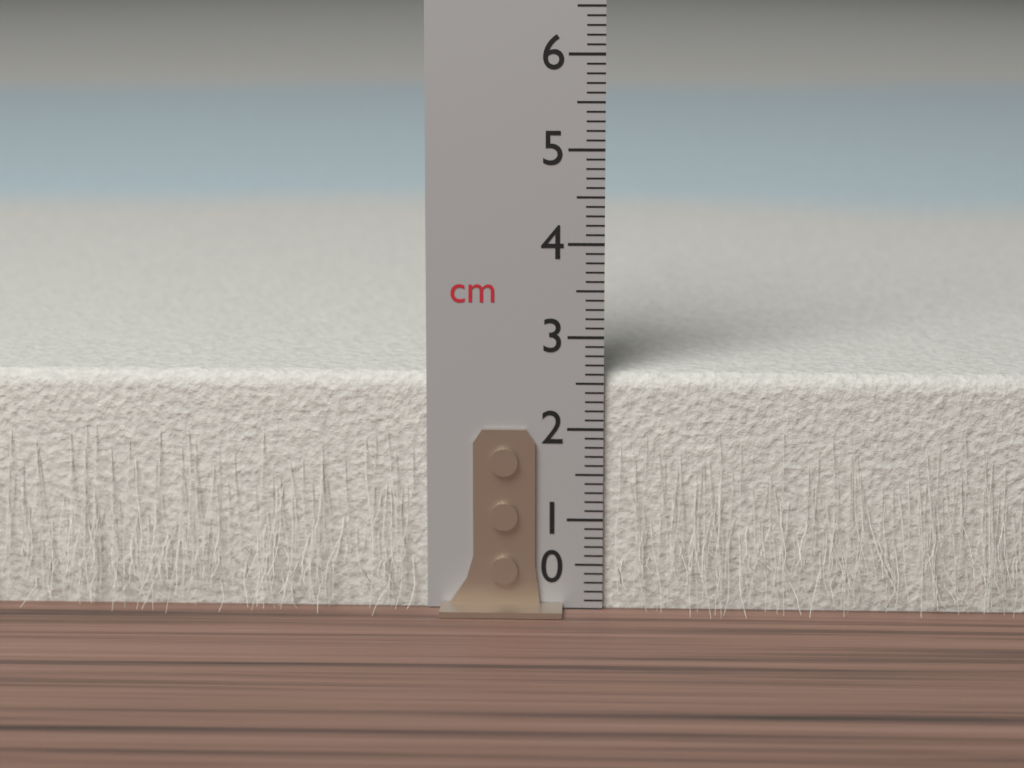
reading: 2.6 cm
